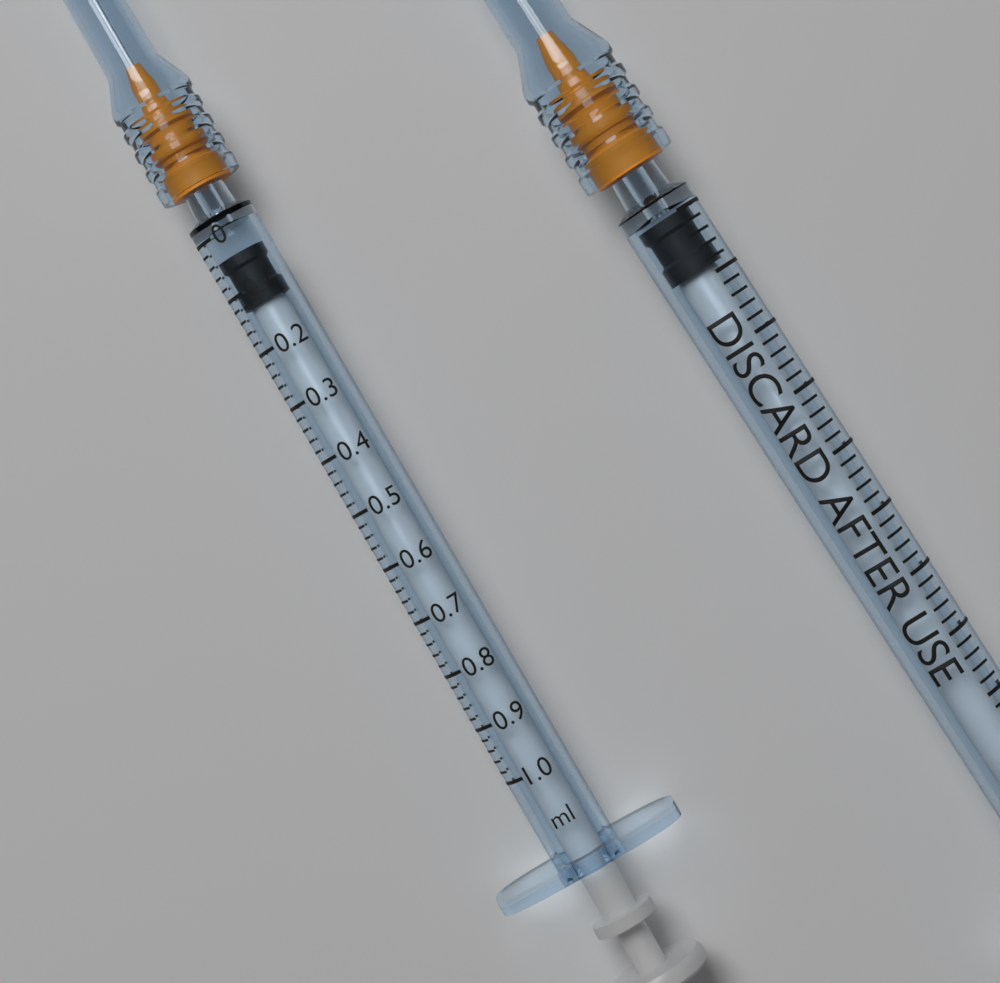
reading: 0.04 ml
